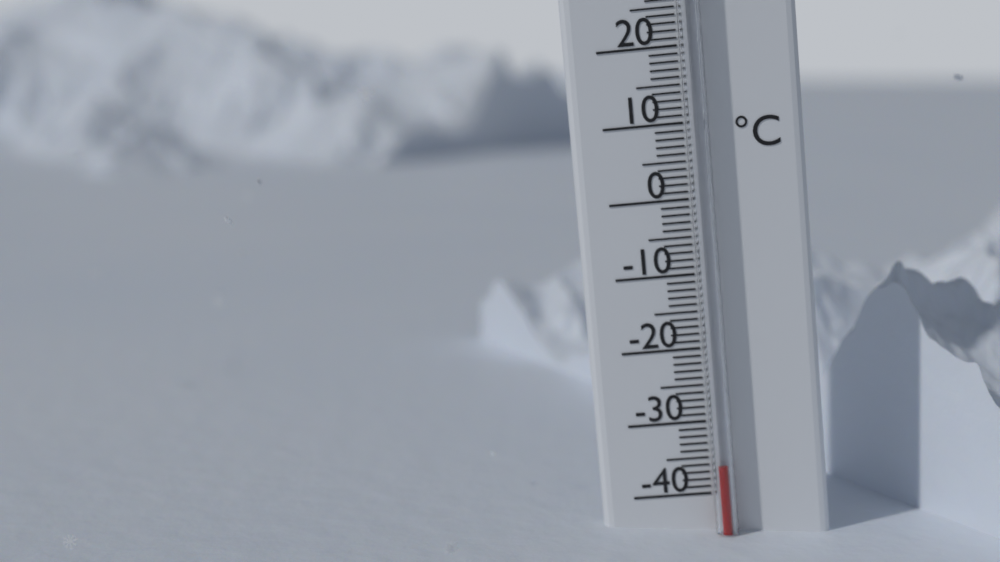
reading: -36 °C
